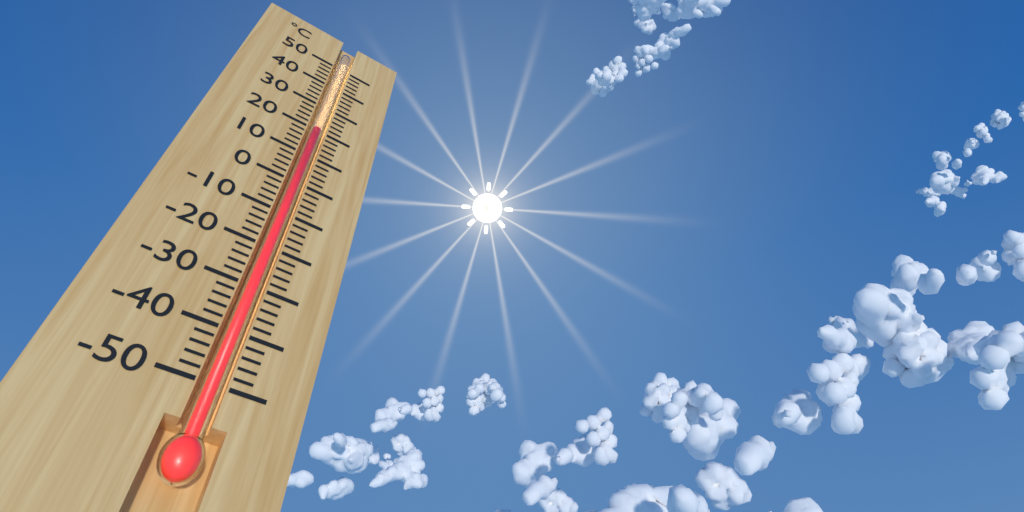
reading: 20 °C
